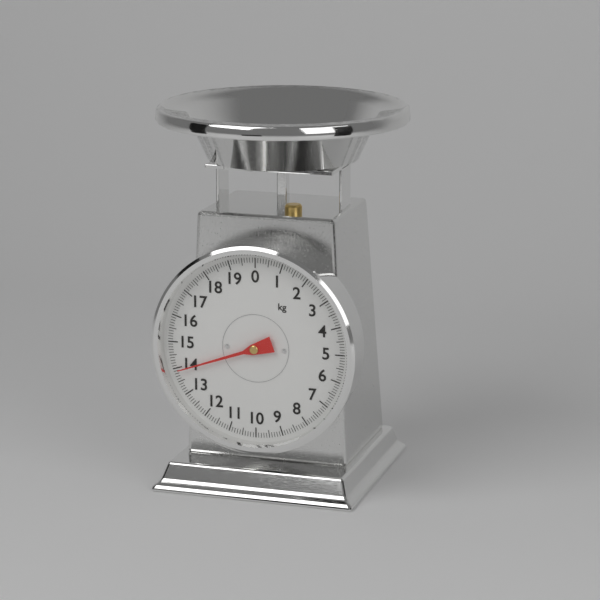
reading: 13.9 kg
